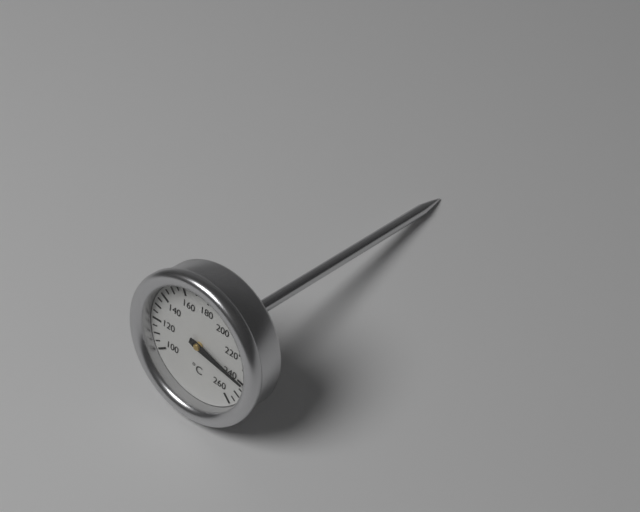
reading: 240 °C
